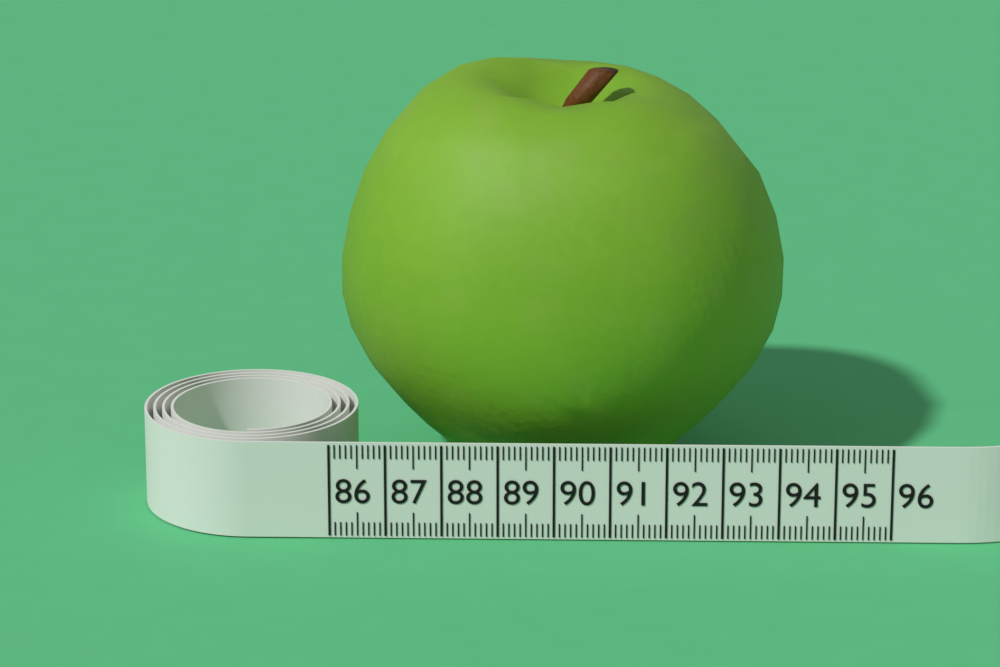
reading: 94.2 (no unit)
